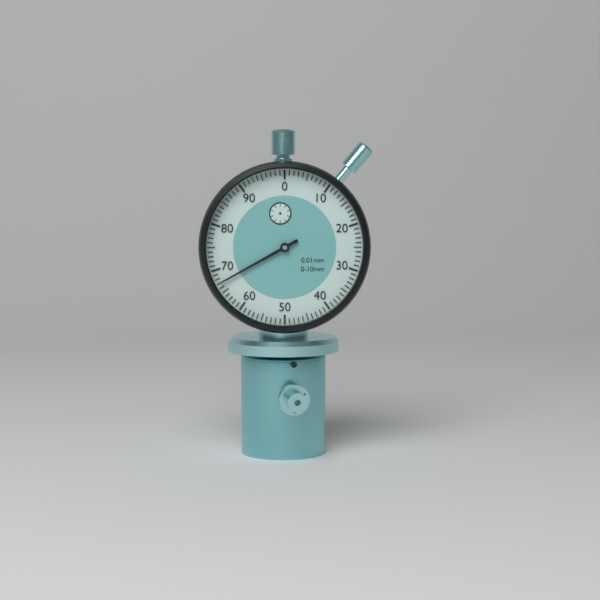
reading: 0.67 mm
